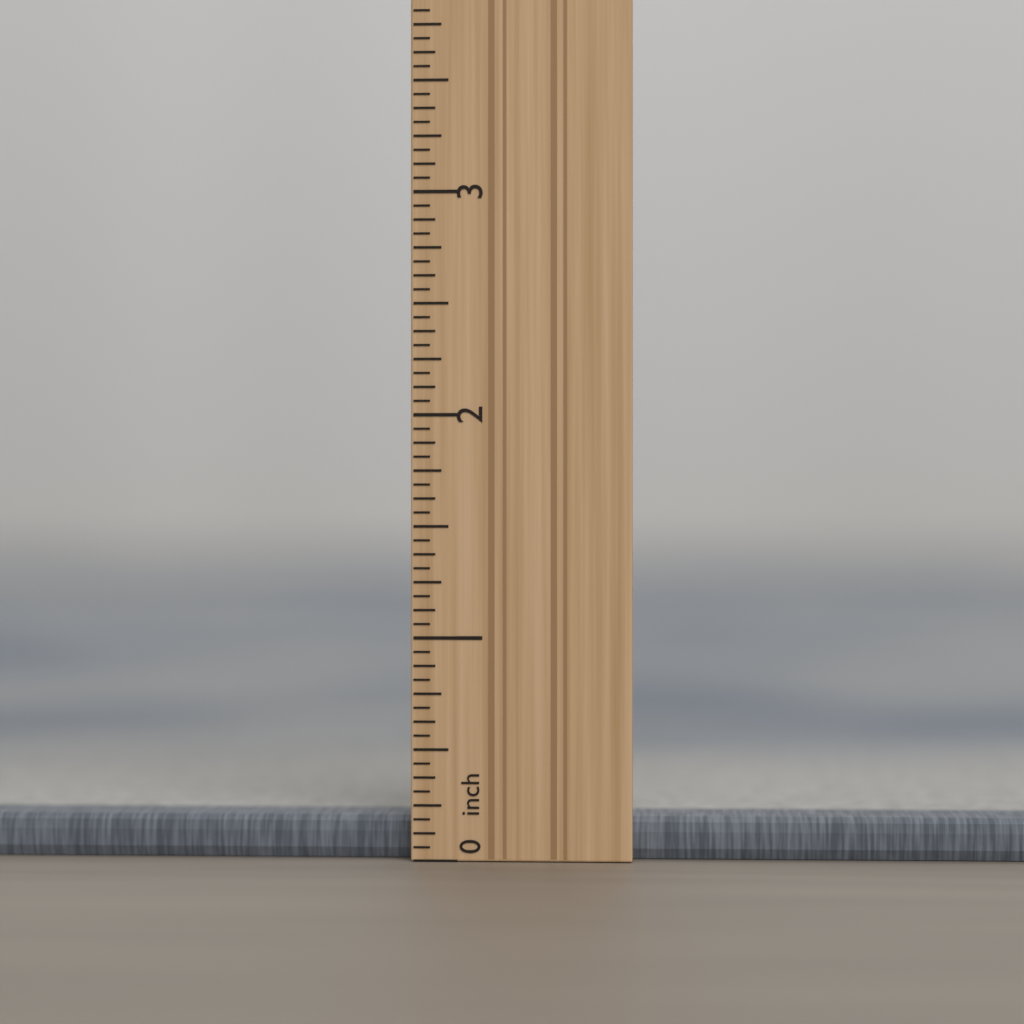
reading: 0.1875 in
